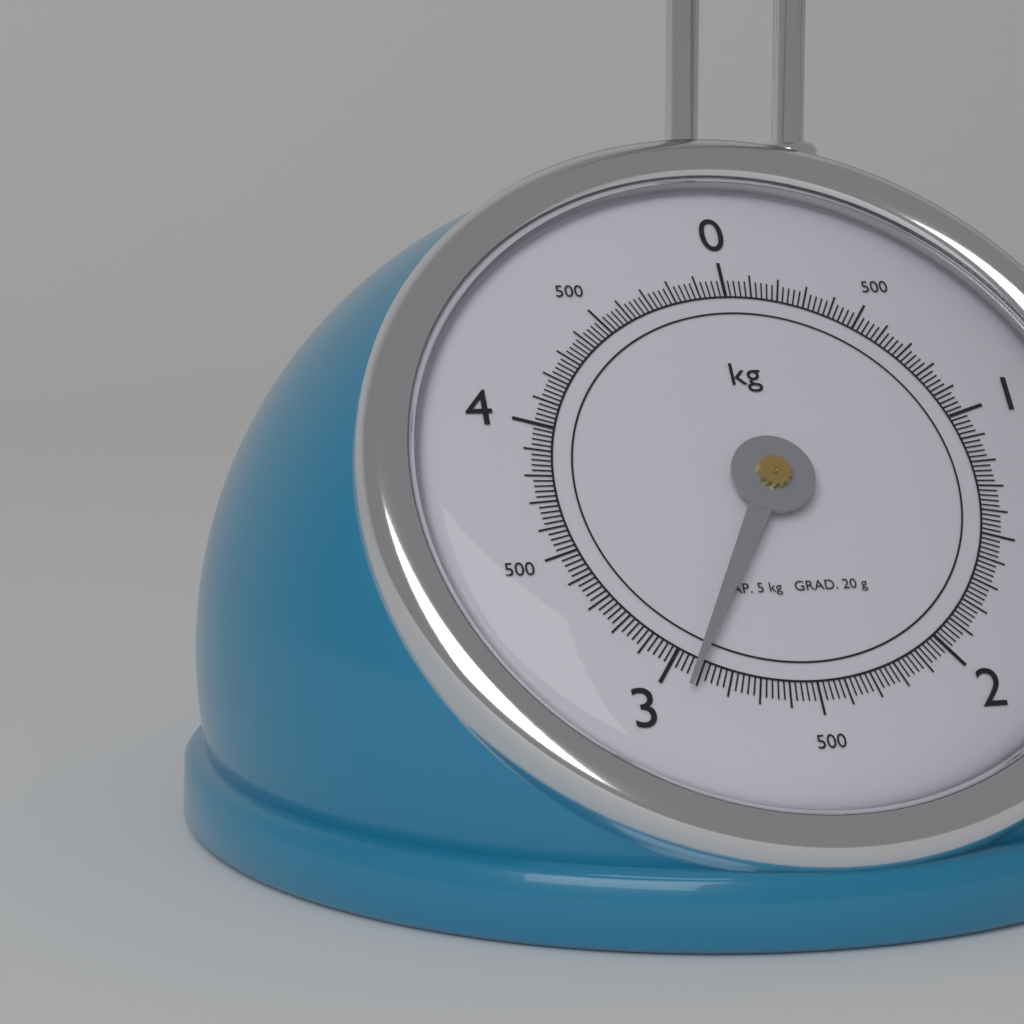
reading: 2.92 kg
